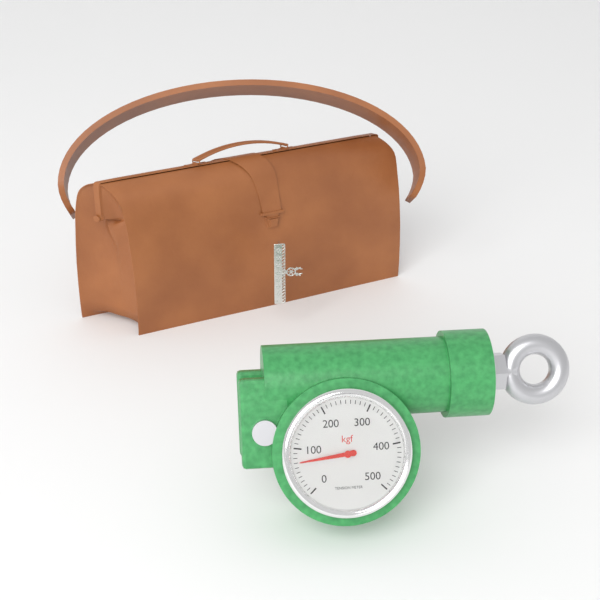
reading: 70 kgf
